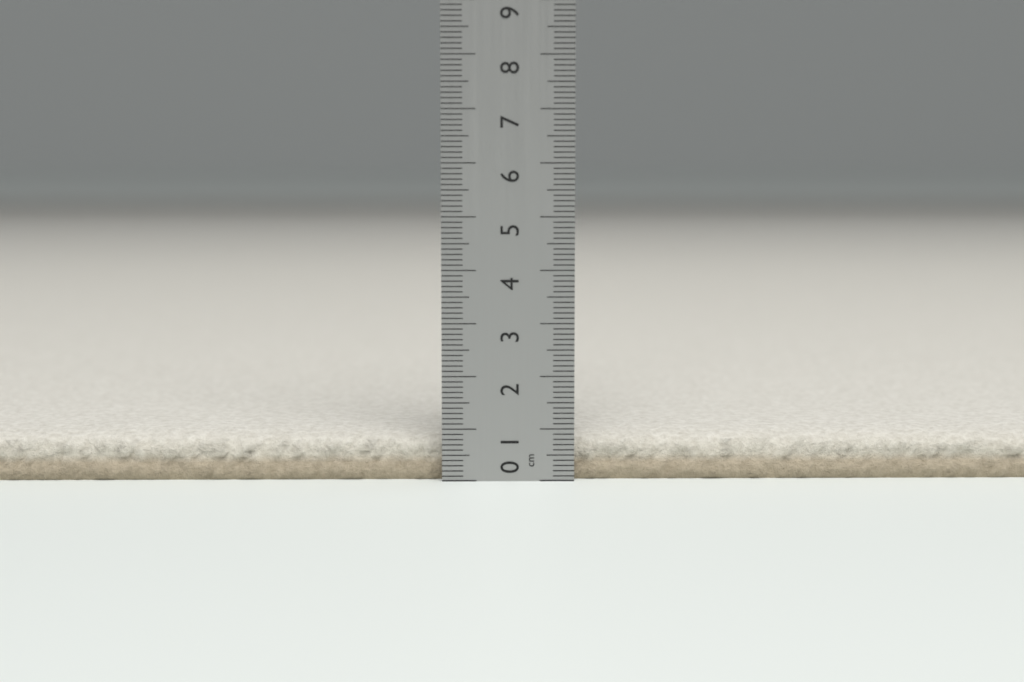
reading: 0.9 cm
